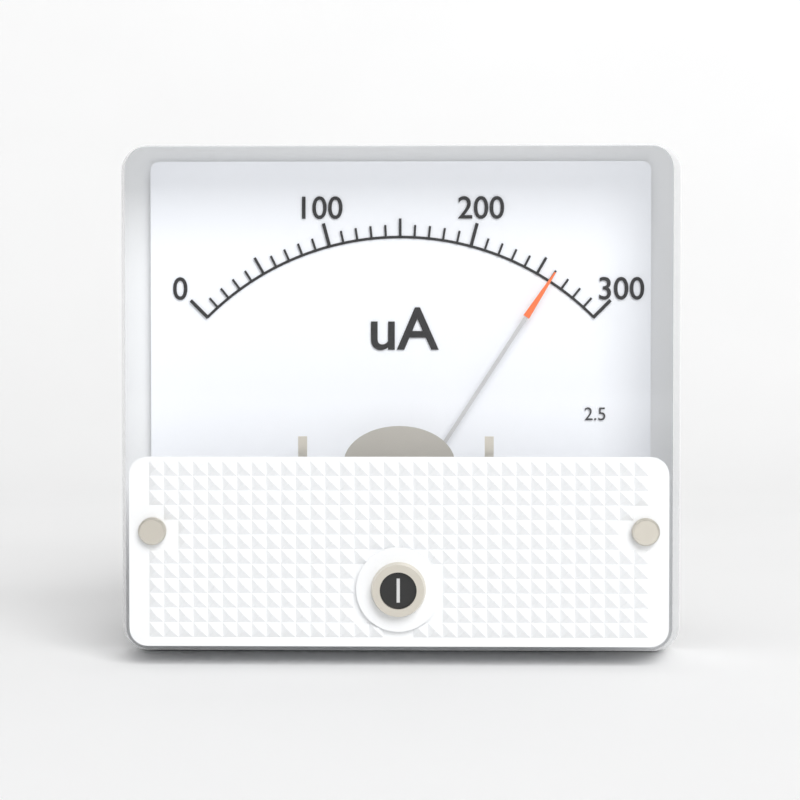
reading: 260 uA
